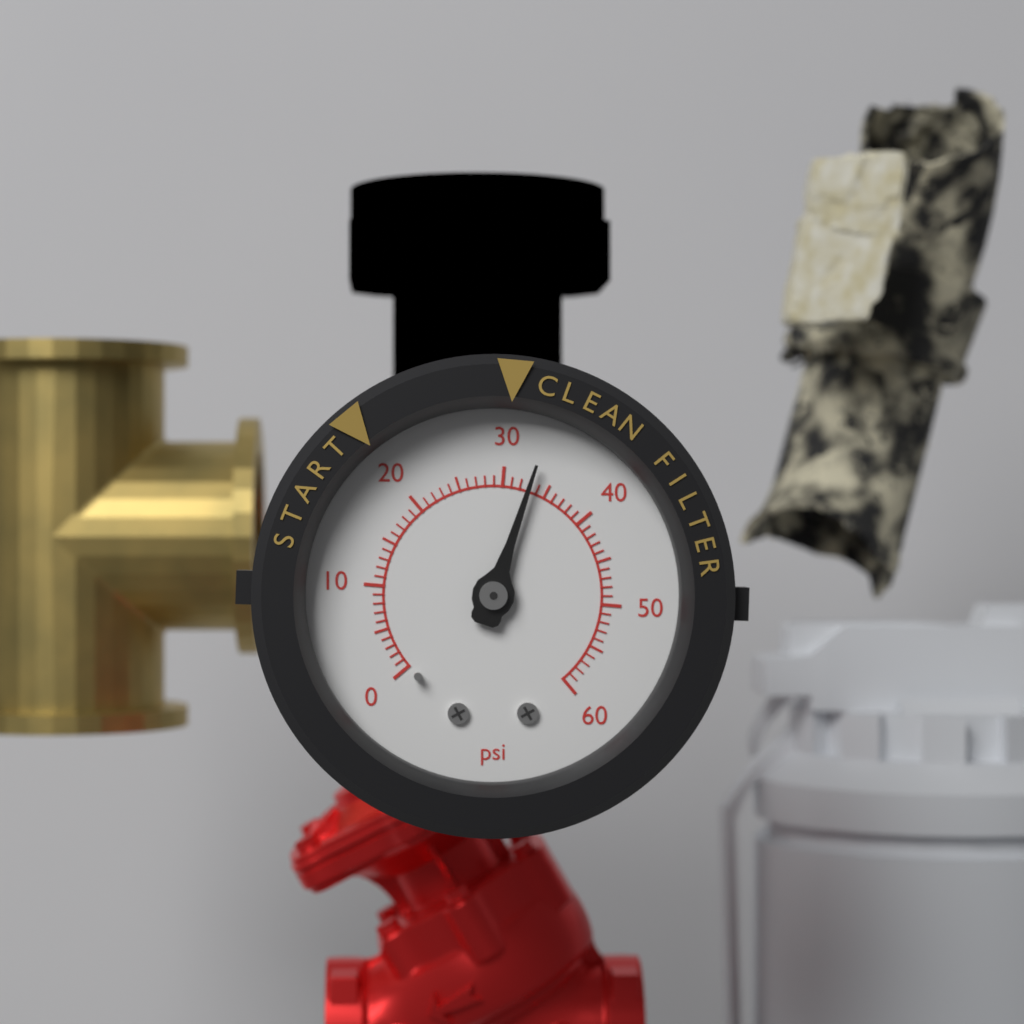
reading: 33 psi
